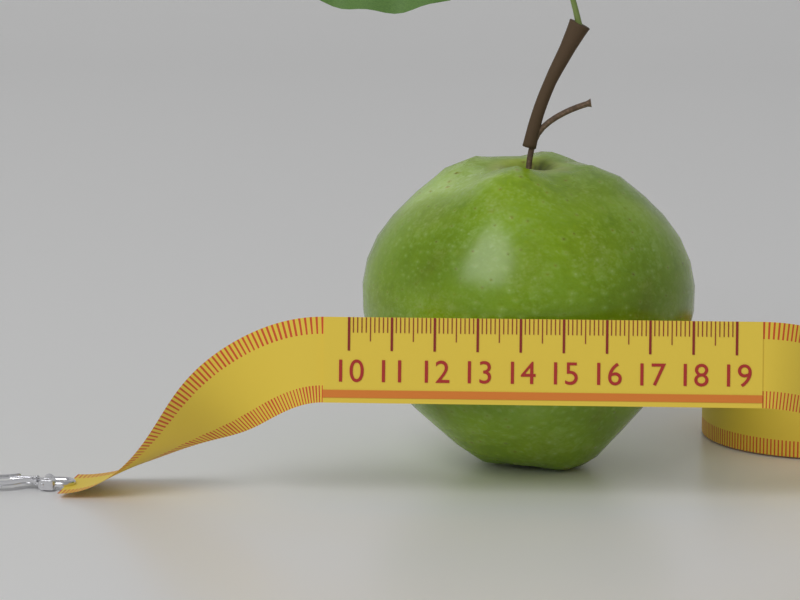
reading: 18.1 (no unit)
